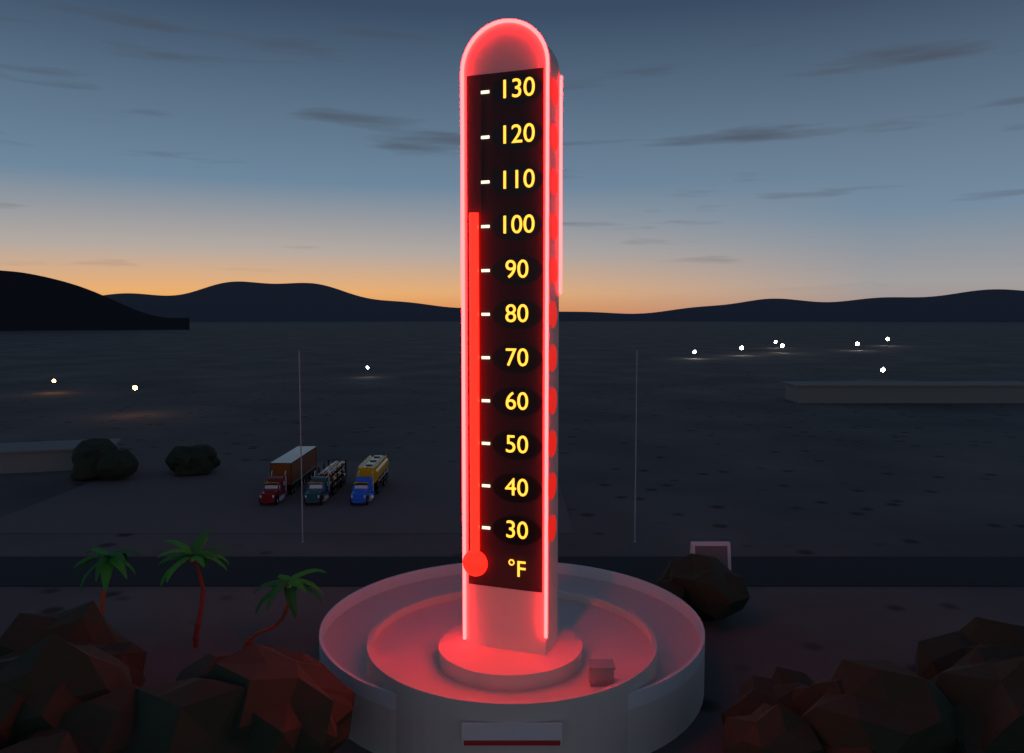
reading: 103 °F
